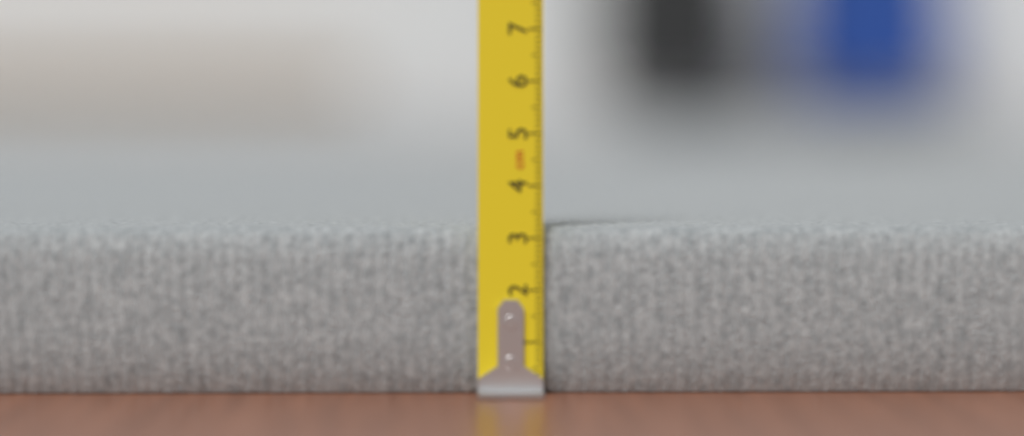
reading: 3.2 cm
